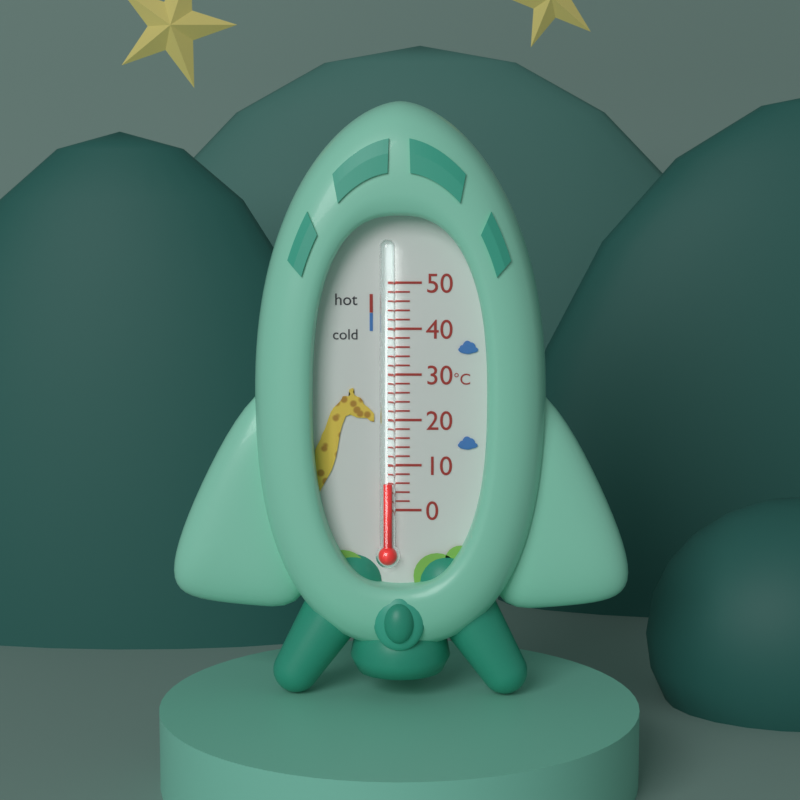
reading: 6 °C
